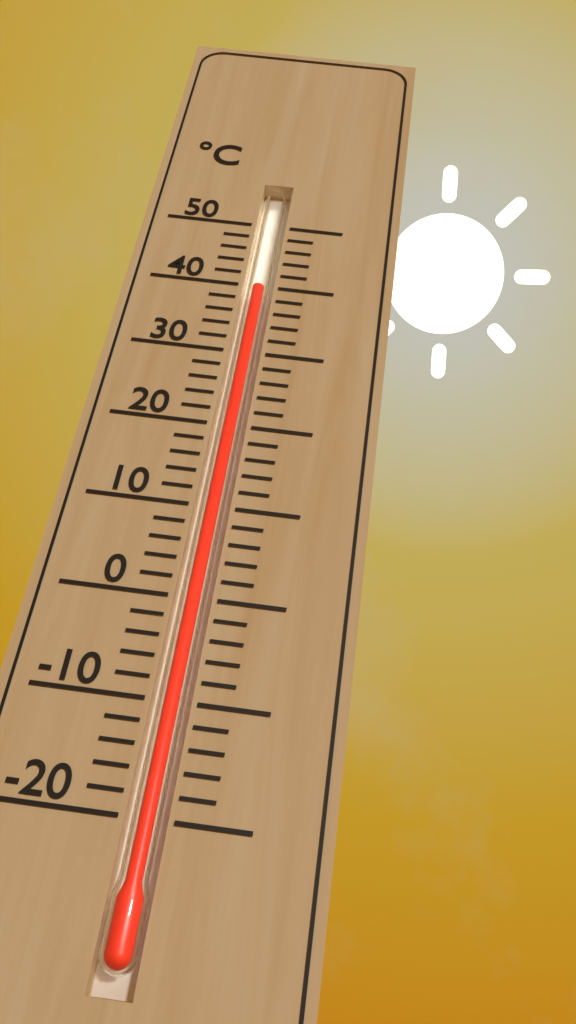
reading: 40 °C
